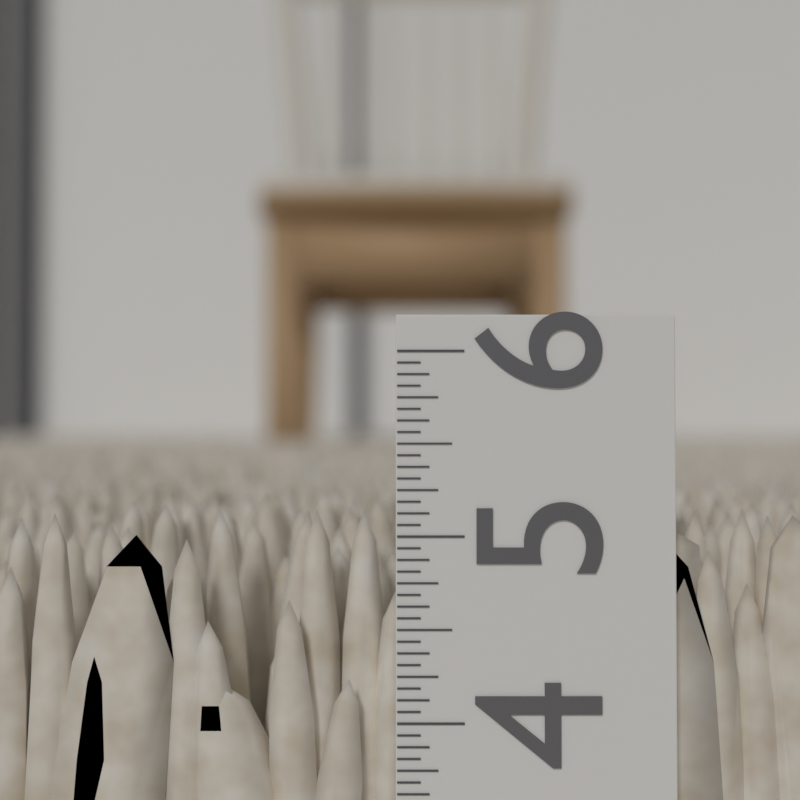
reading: 5.1250 in
